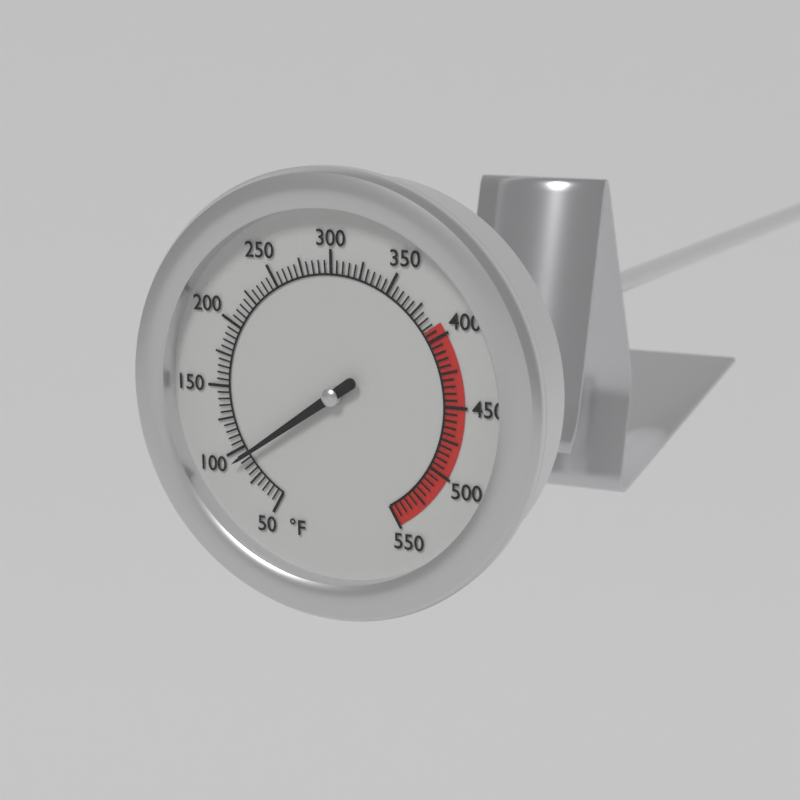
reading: 93 °F
